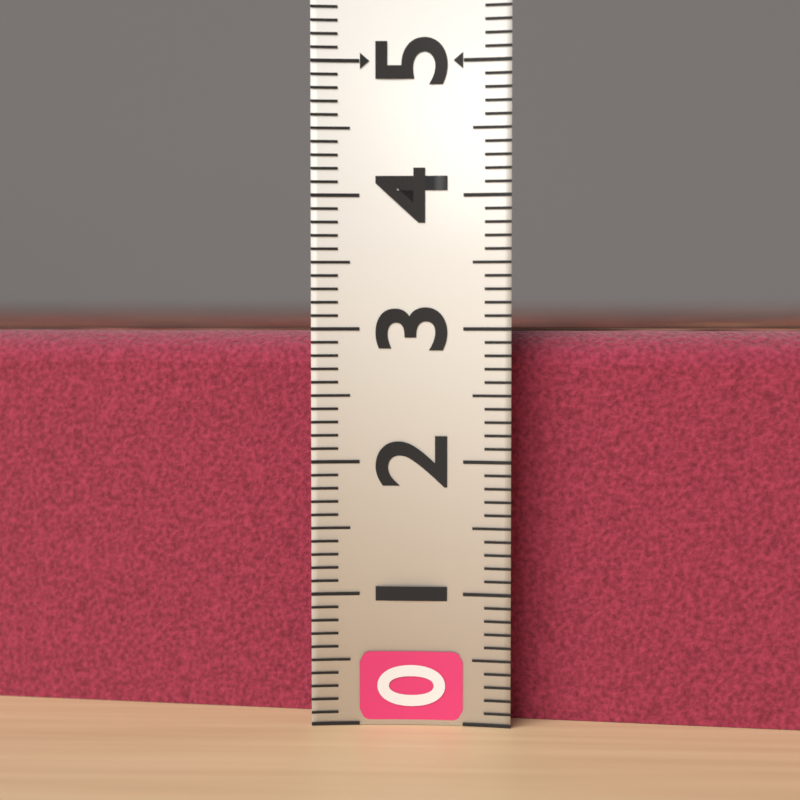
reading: 3.0 (no unit)
